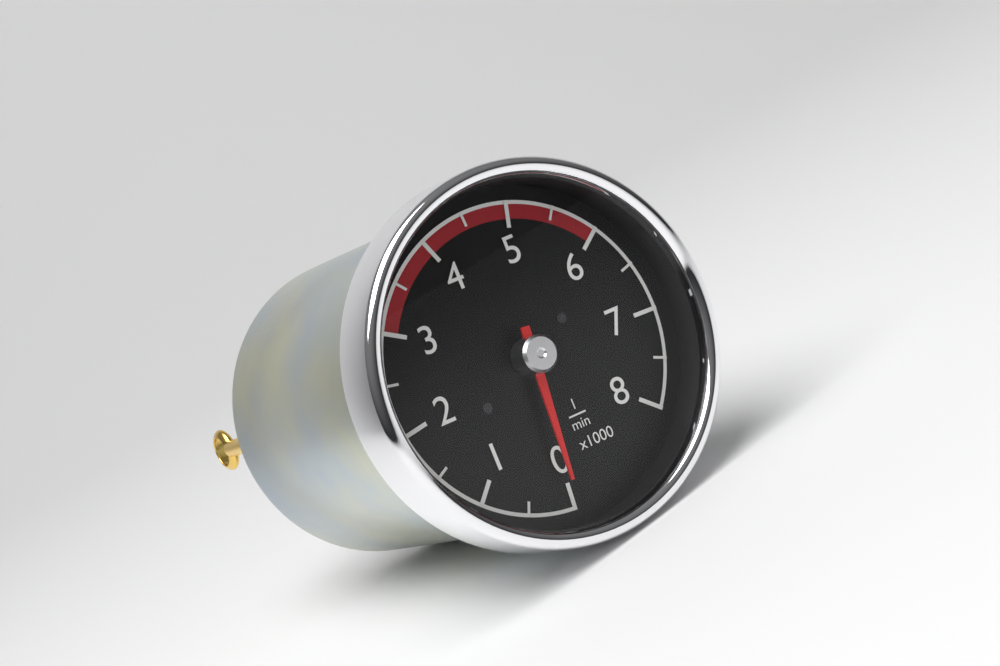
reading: 0 1/min
